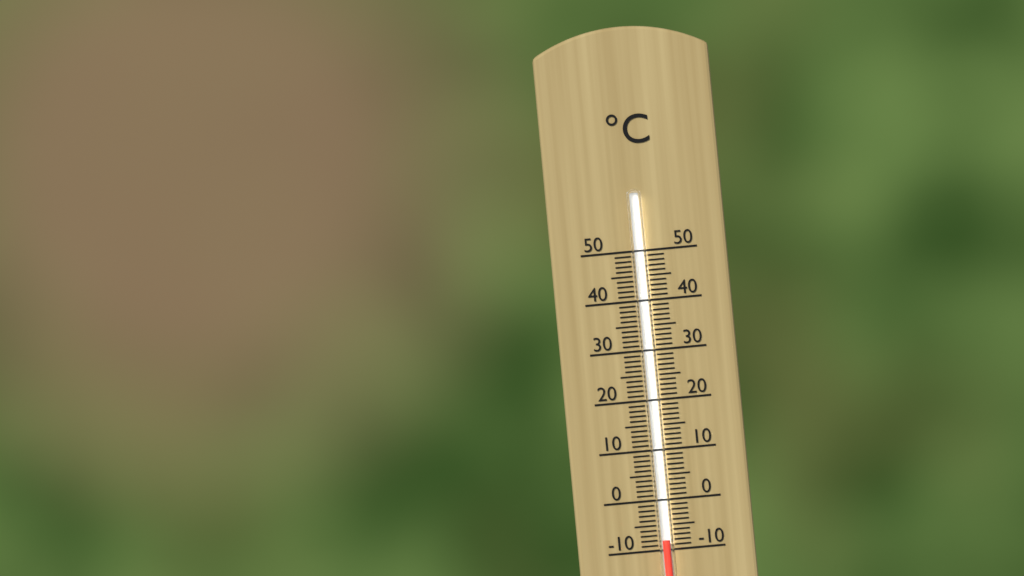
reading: -8 °C
